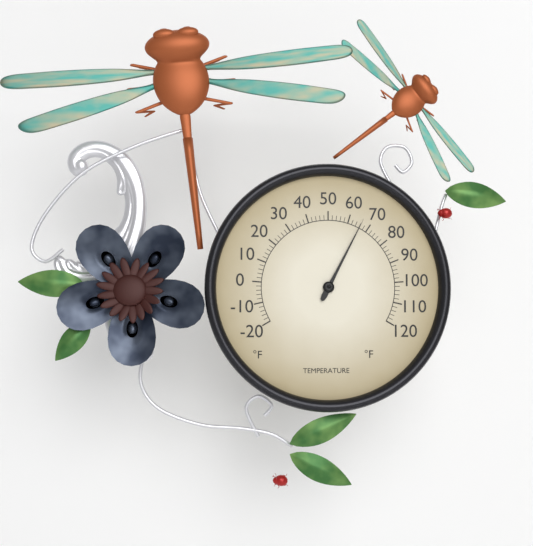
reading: 66 °F
